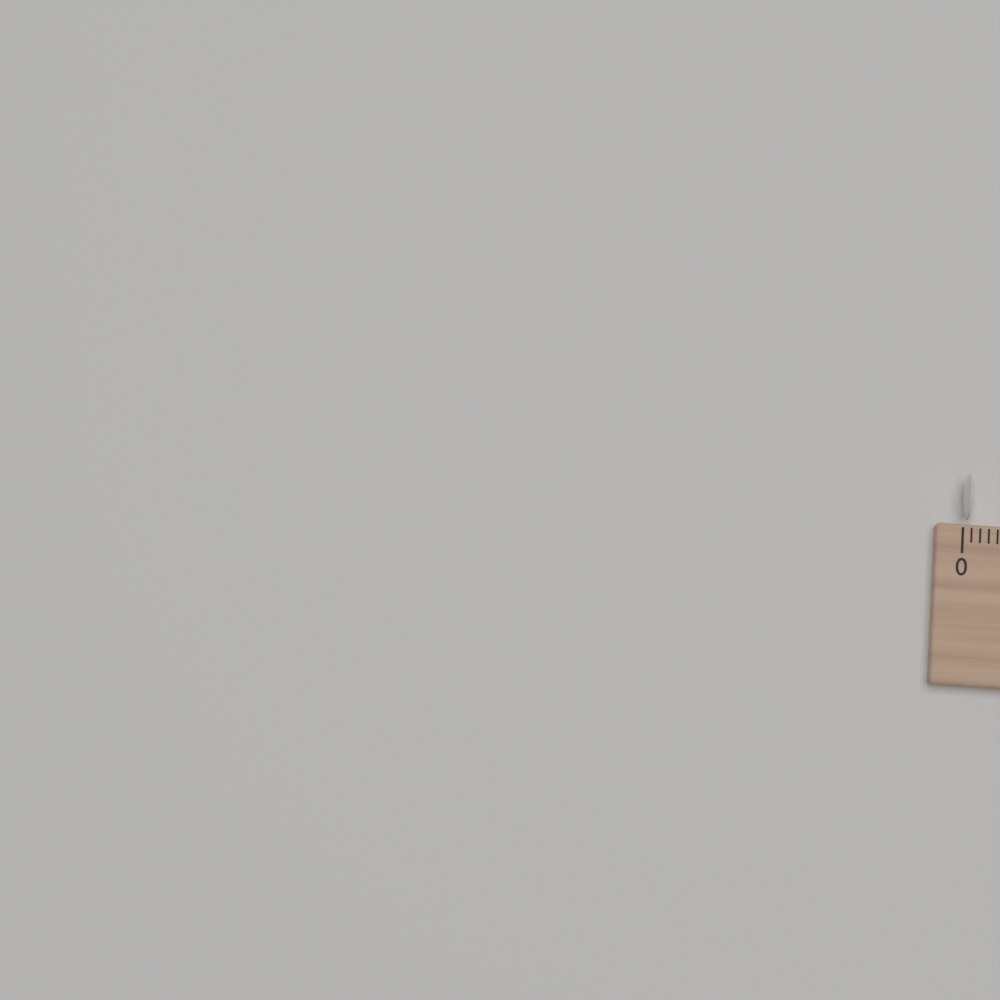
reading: 0.1 (no unit)
